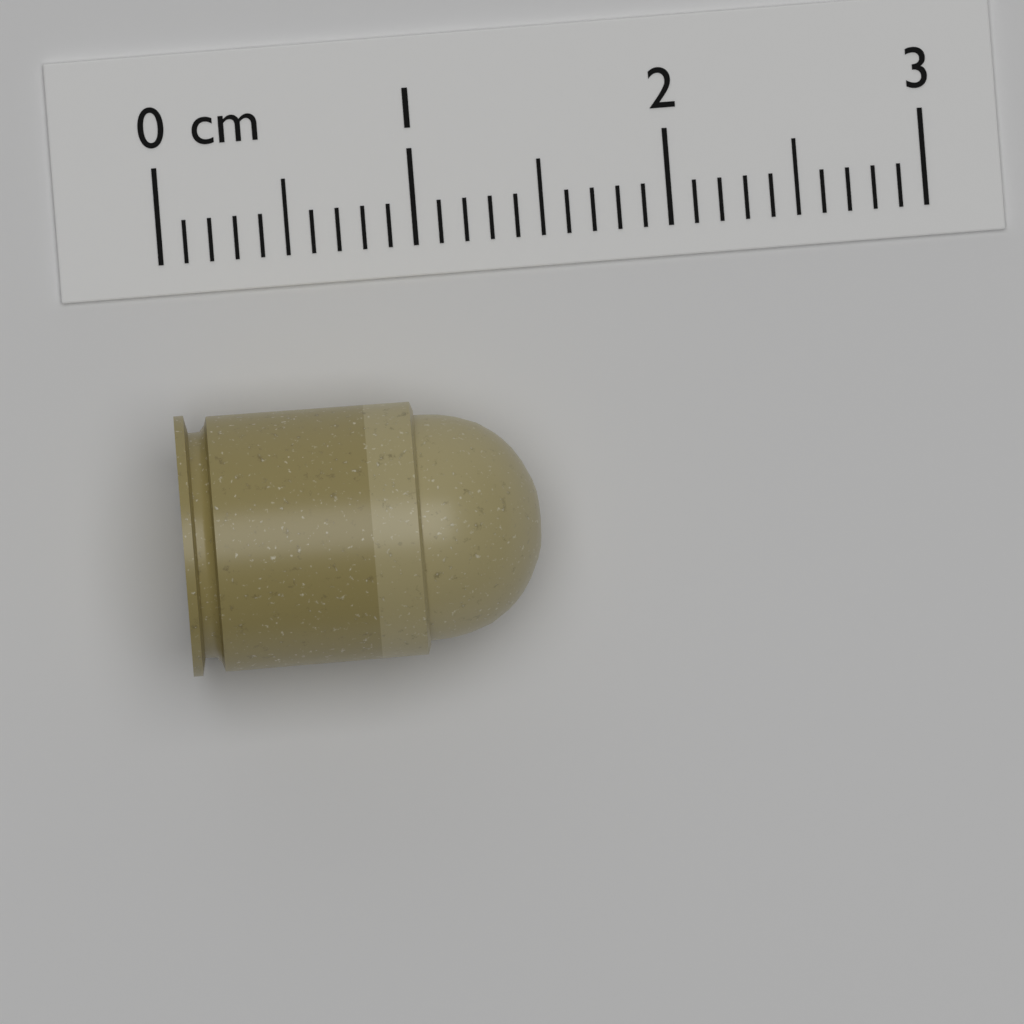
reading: 1.4 cm
